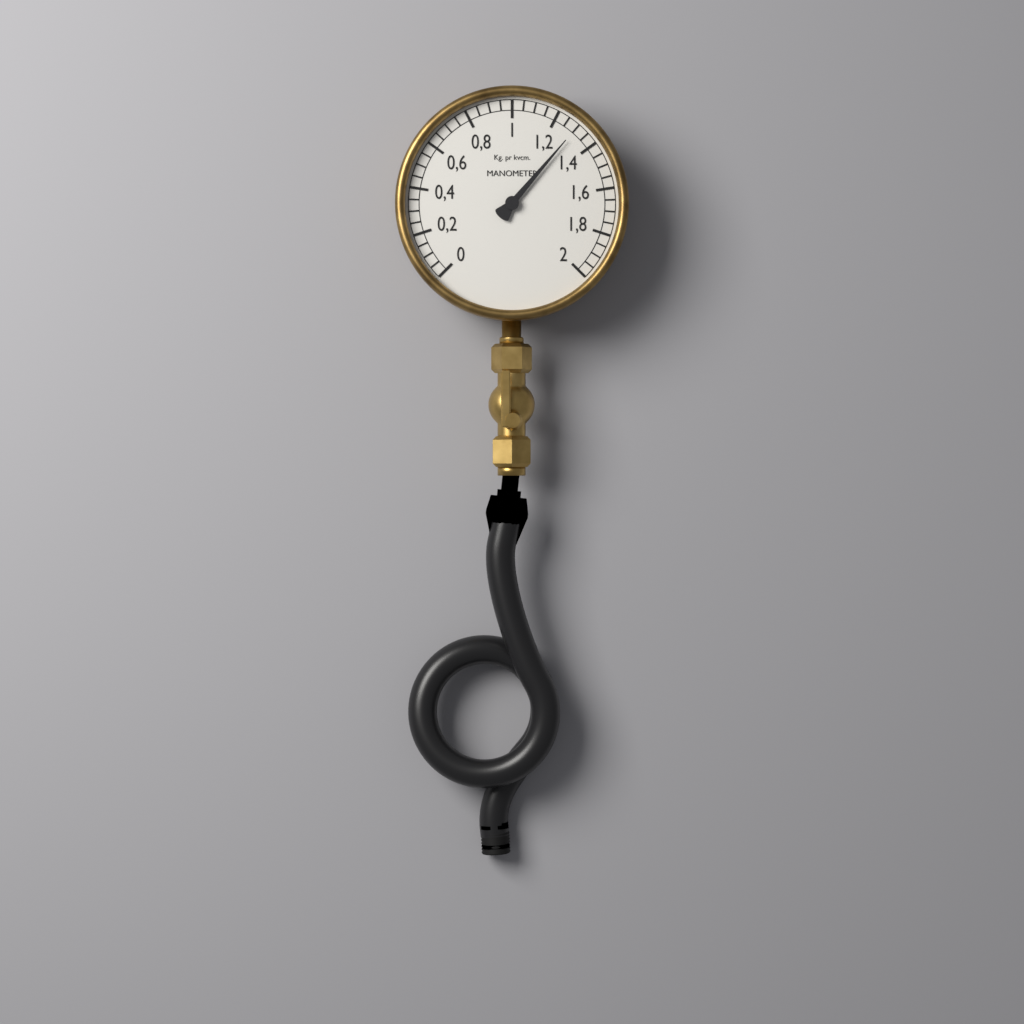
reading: 1.30 kg/cm²
